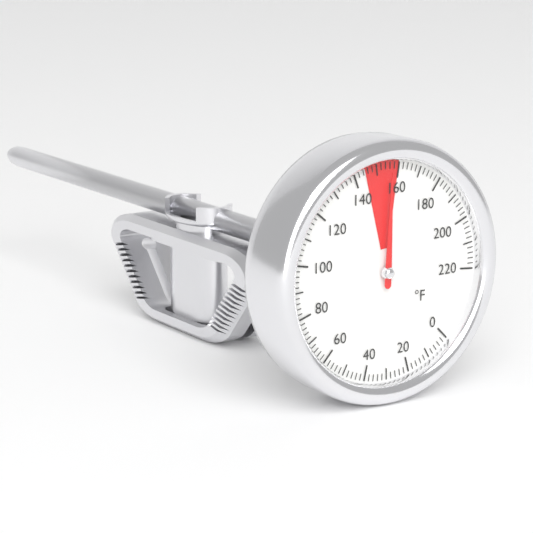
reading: 156 °F
